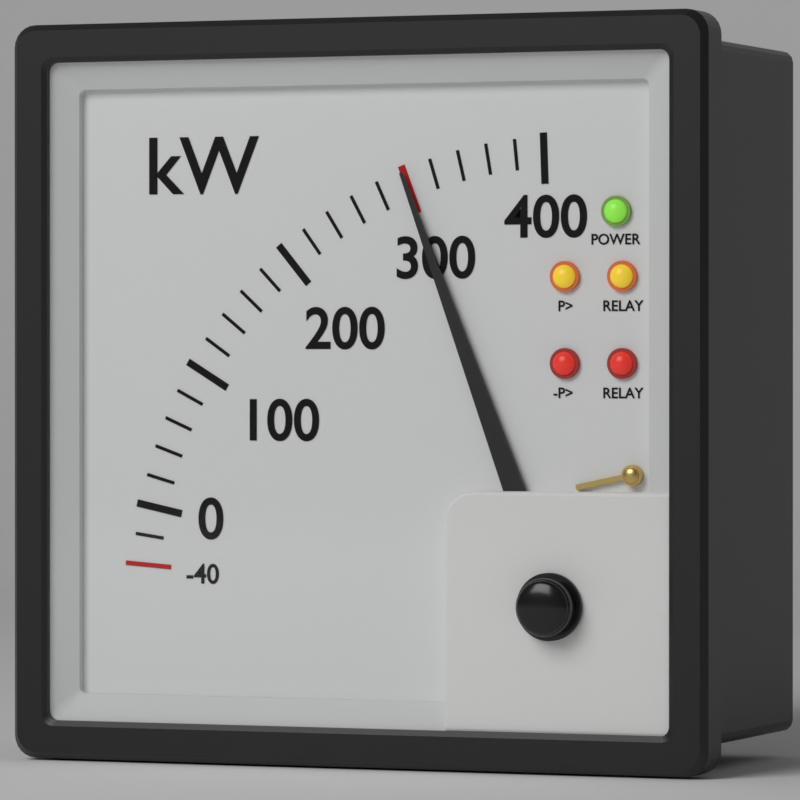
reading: 300 kW
